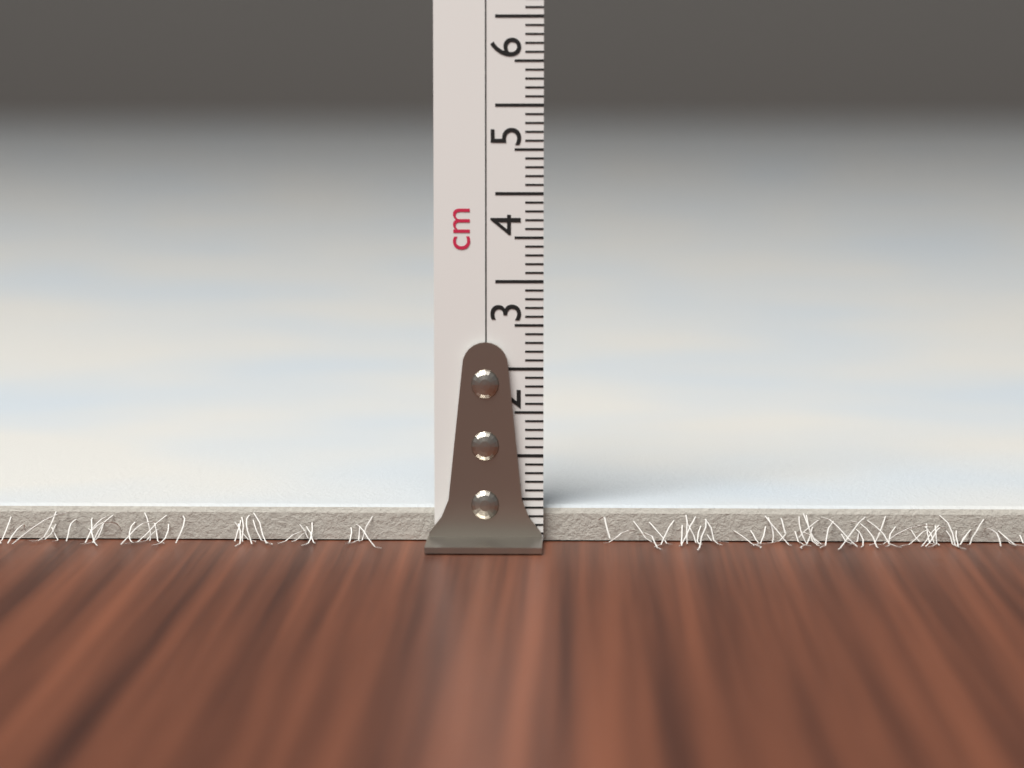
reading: 0.4 cm
